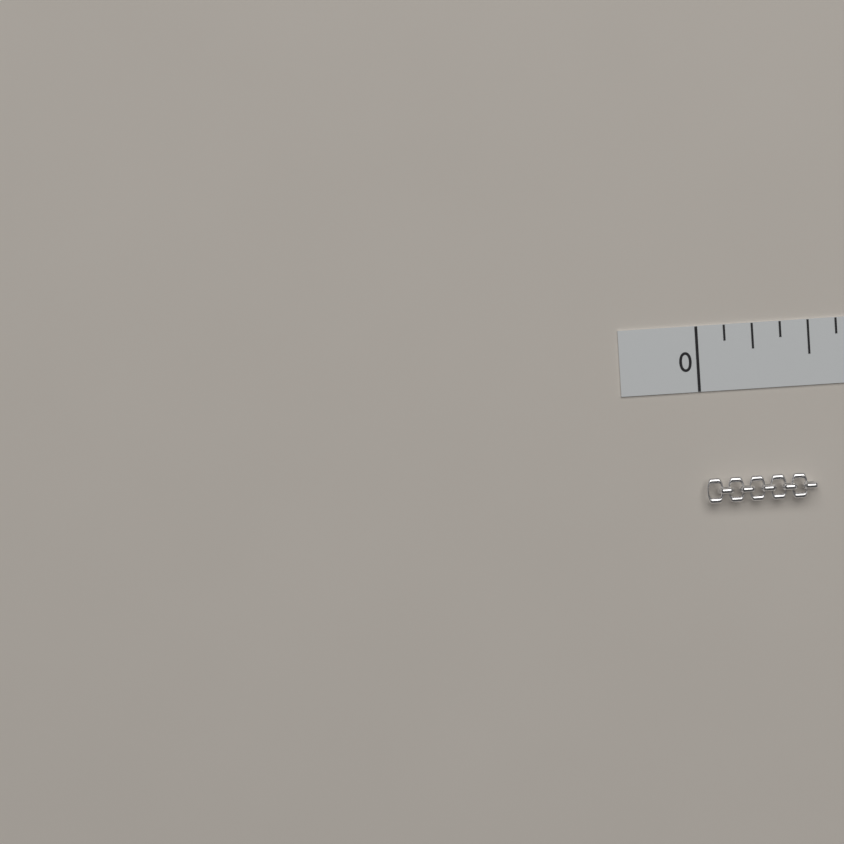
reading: 0.500 in
